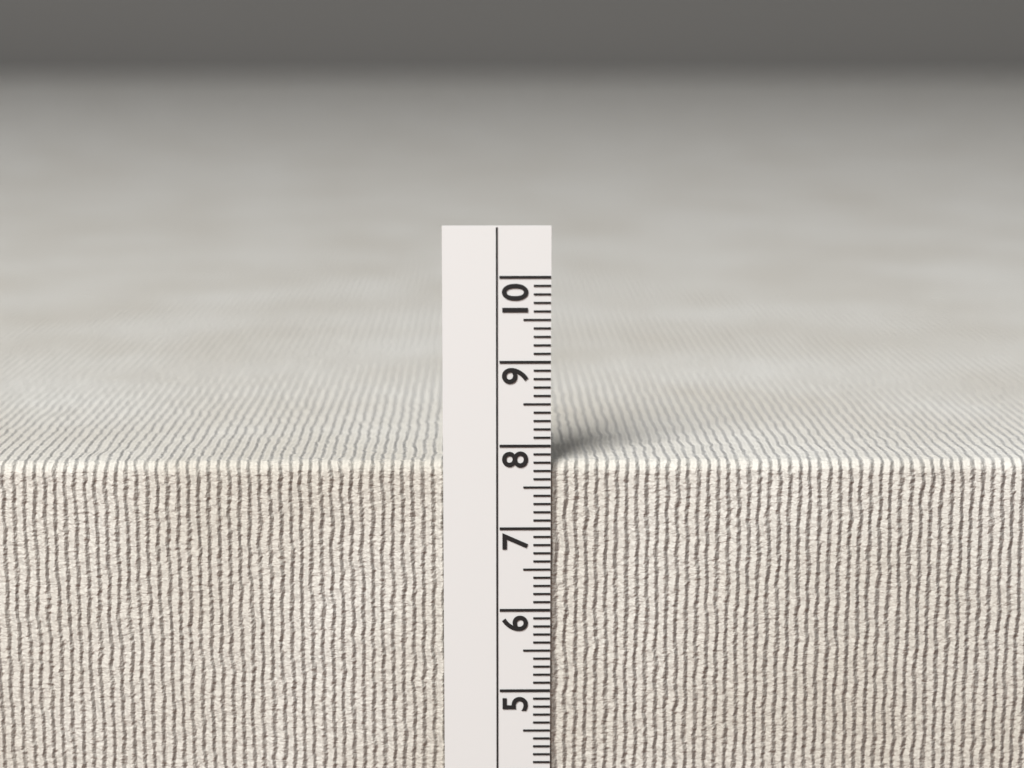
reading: 7.8 cm
